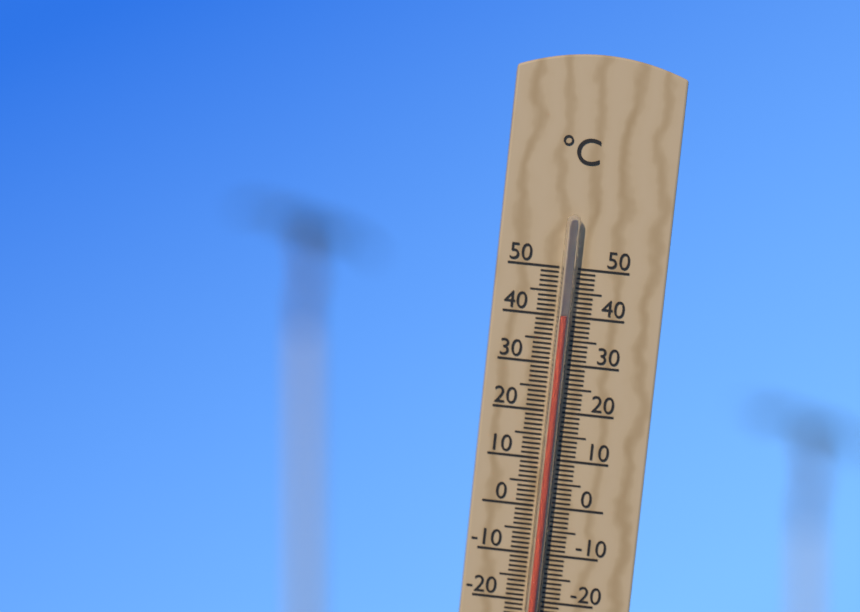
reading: 40 °C
